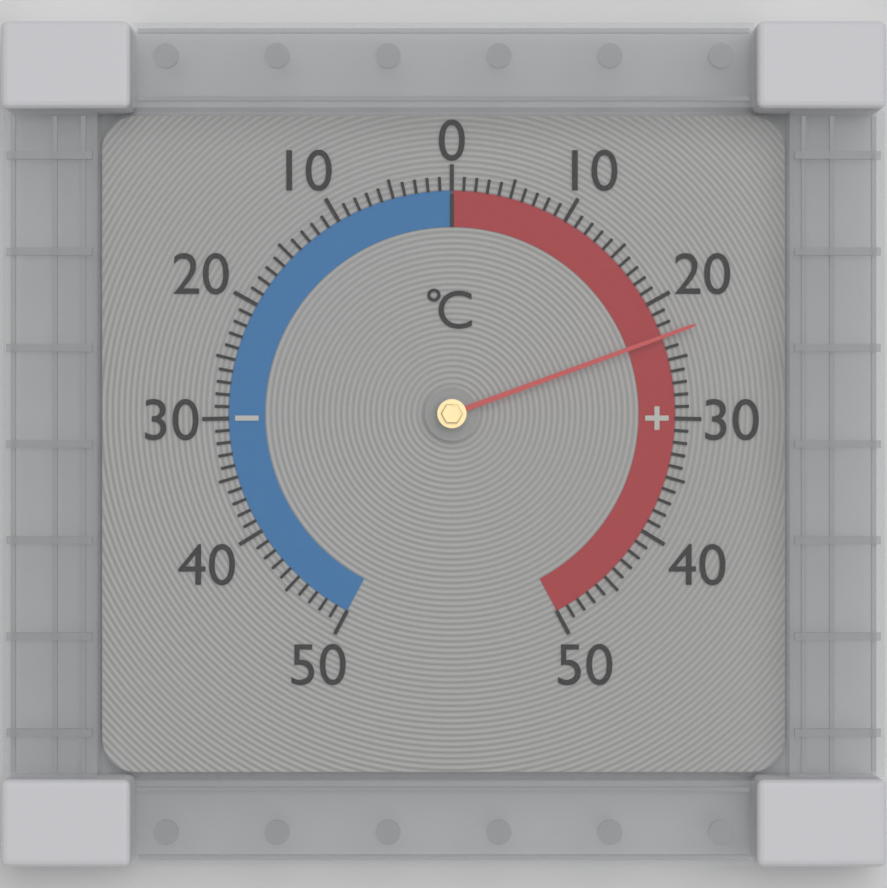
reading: 23 °C
